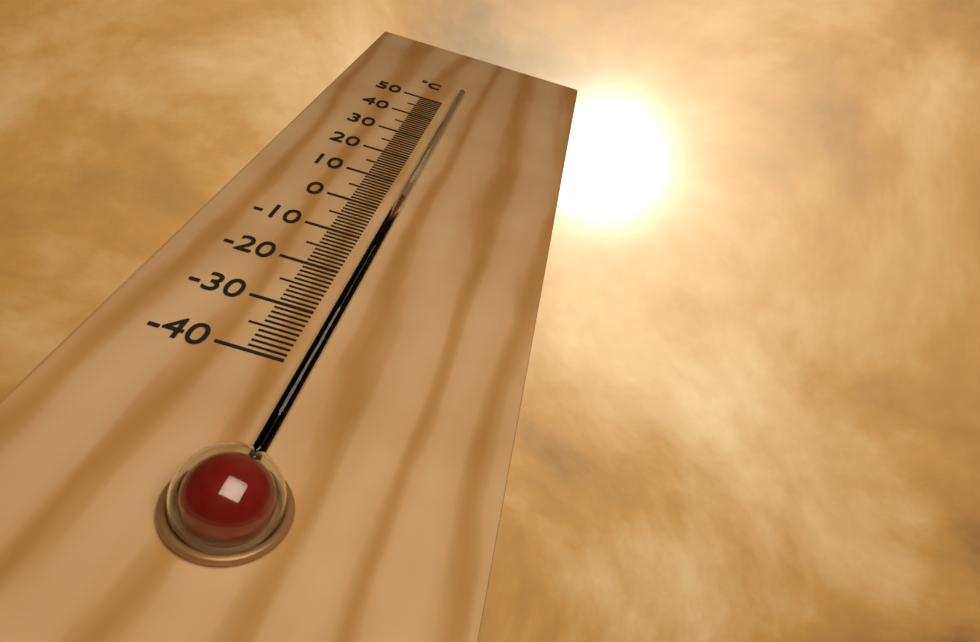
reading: 4 °C
